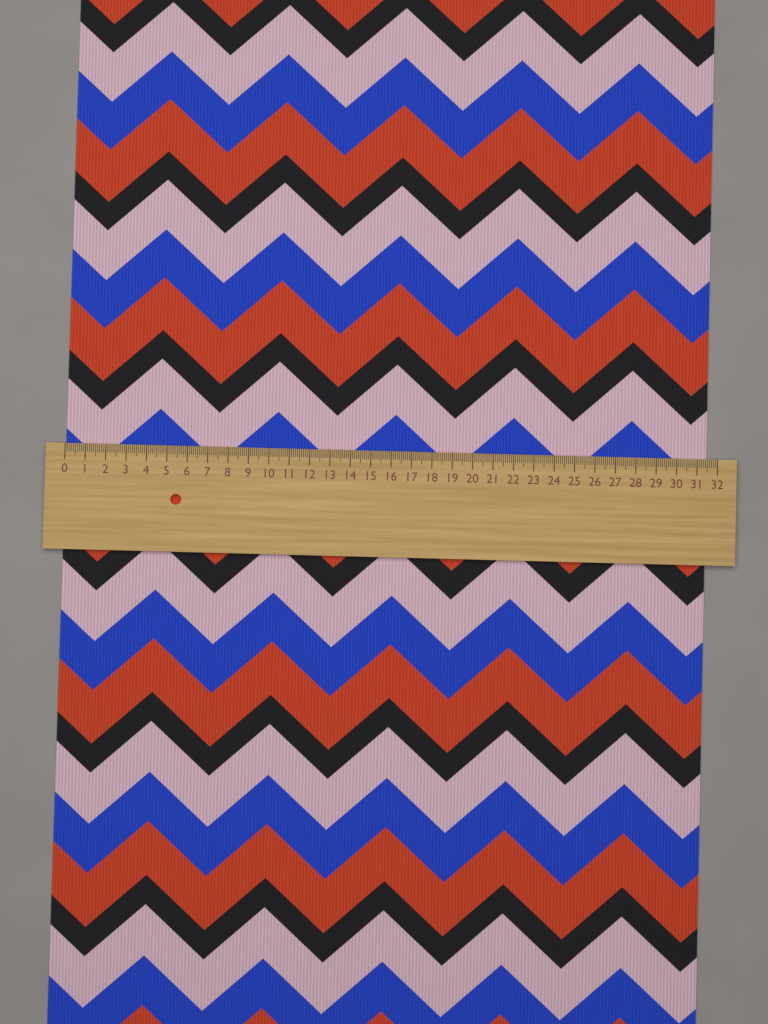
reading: 31.5 (no unit)
